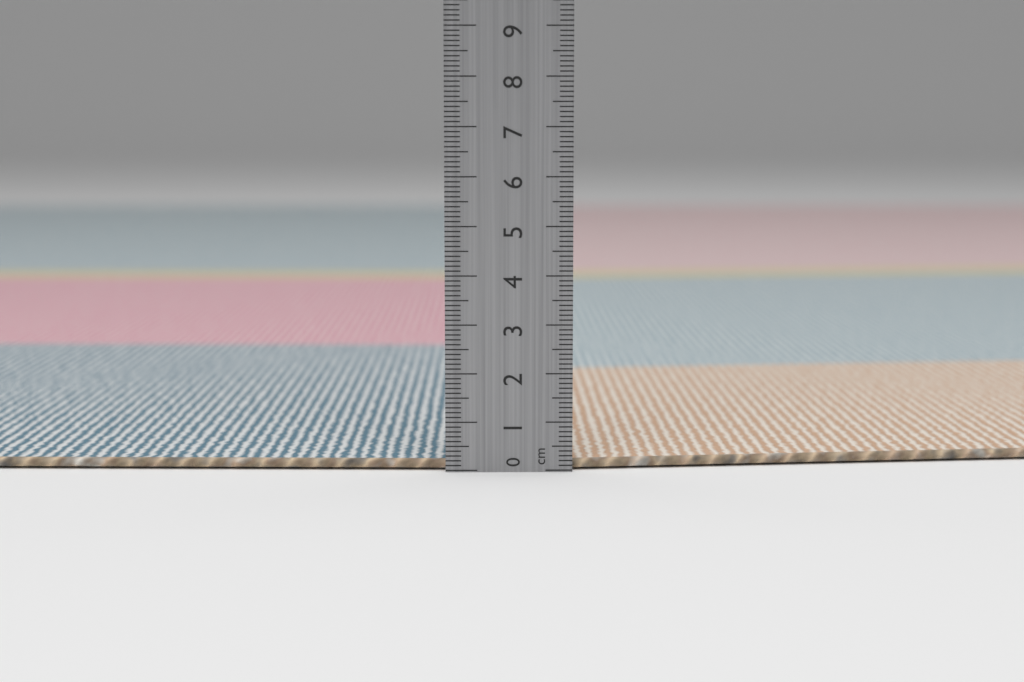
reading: 0.2 cm
